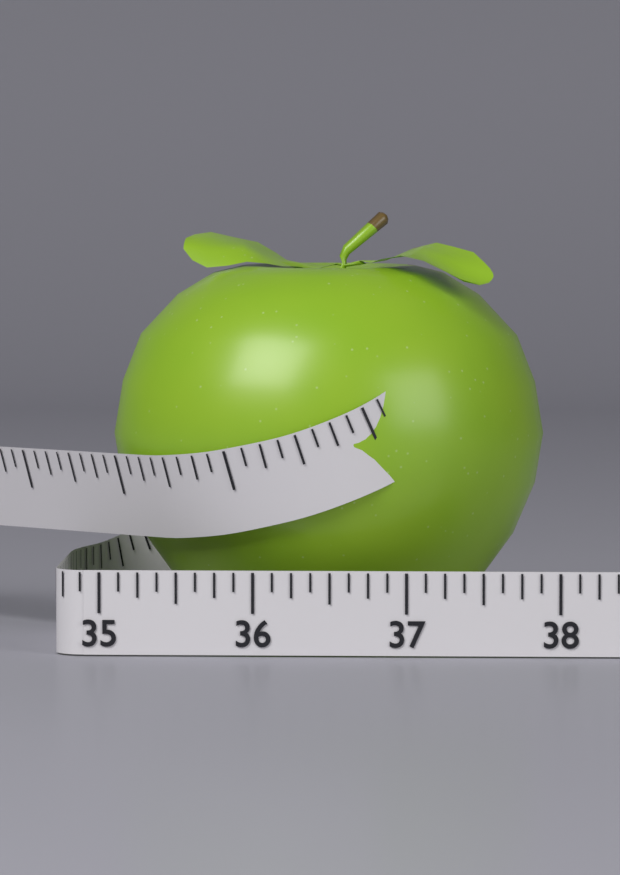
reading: 37.875 (no unit)
